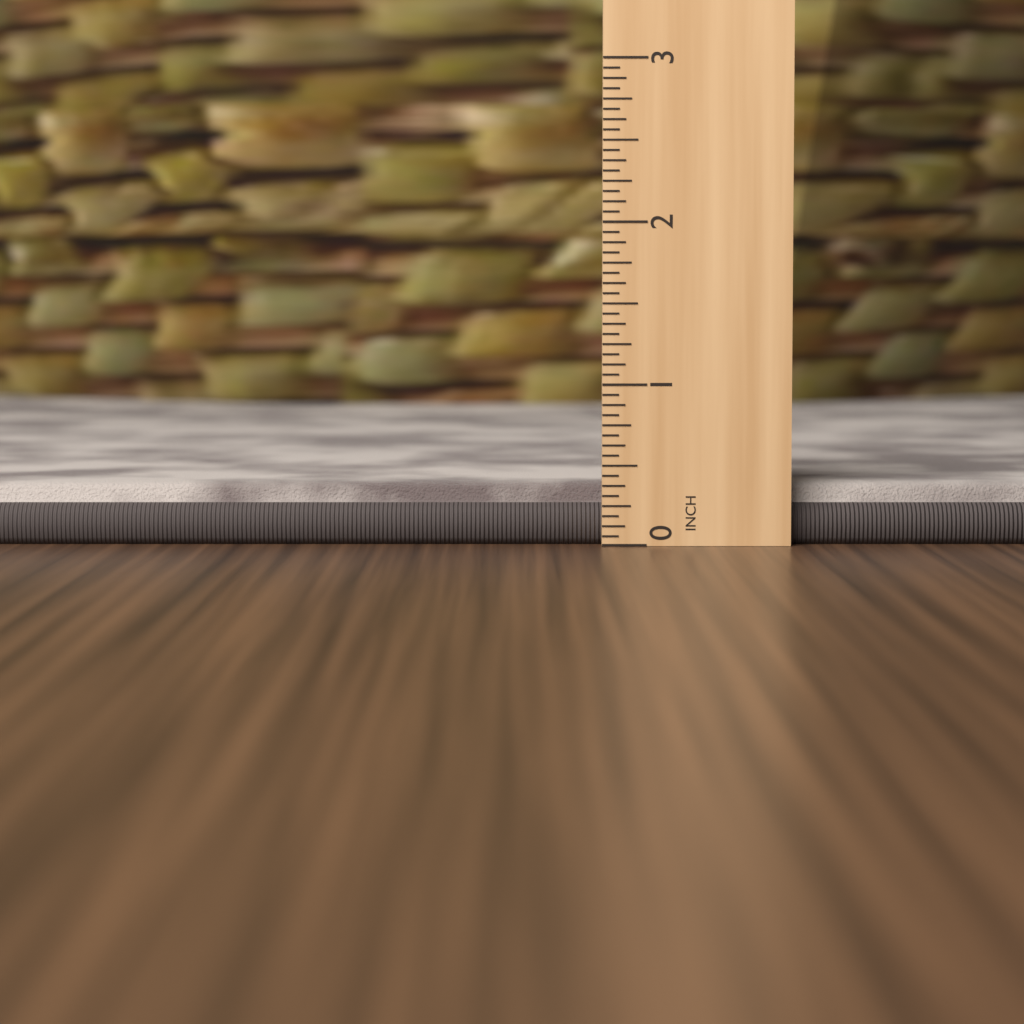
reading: 0.3750 in
